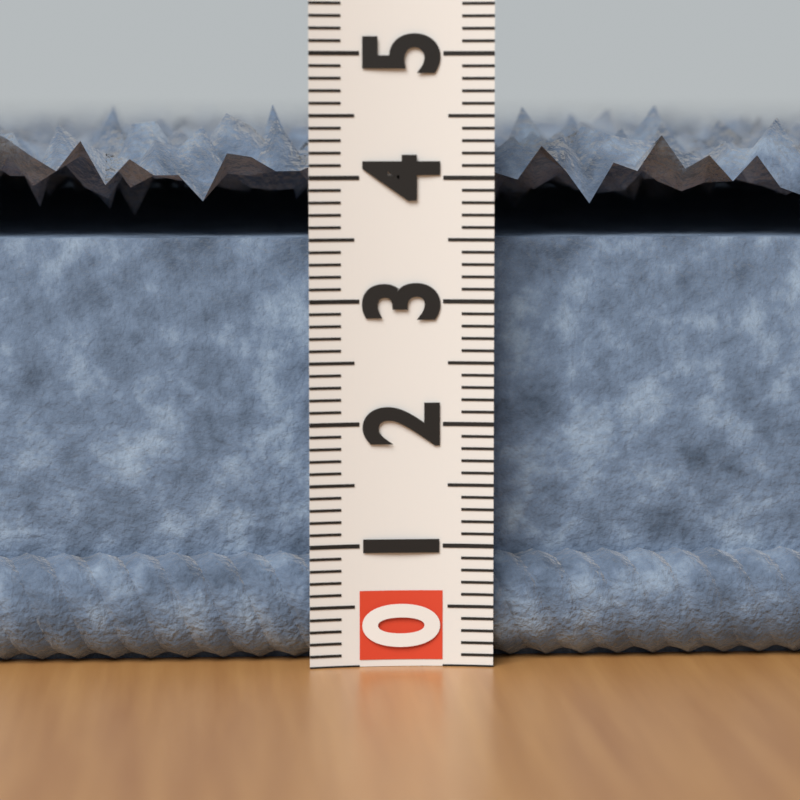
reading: 4.6 (no unit)
